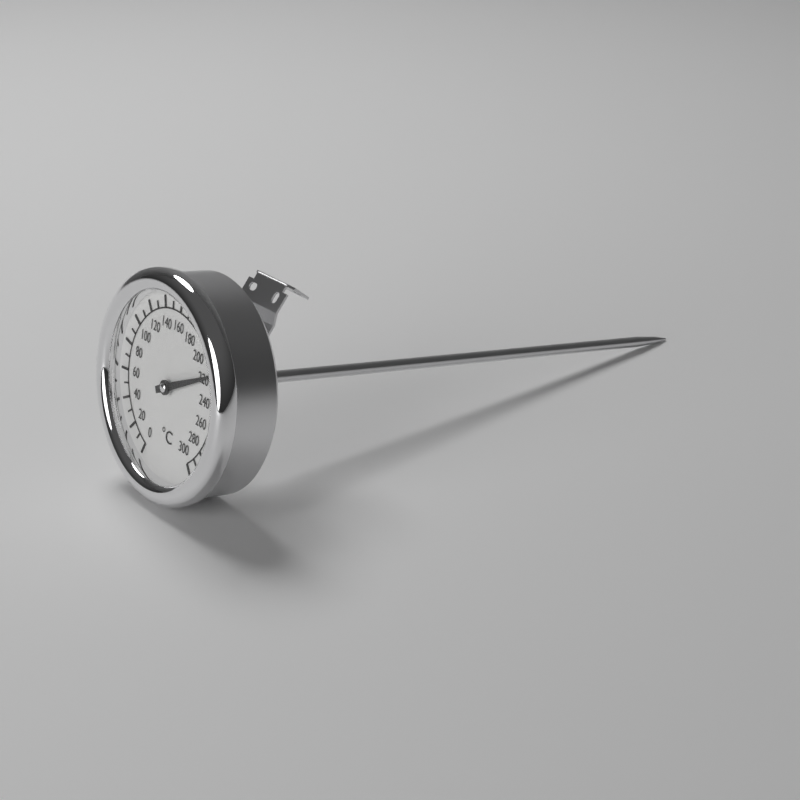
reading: 220 °C
